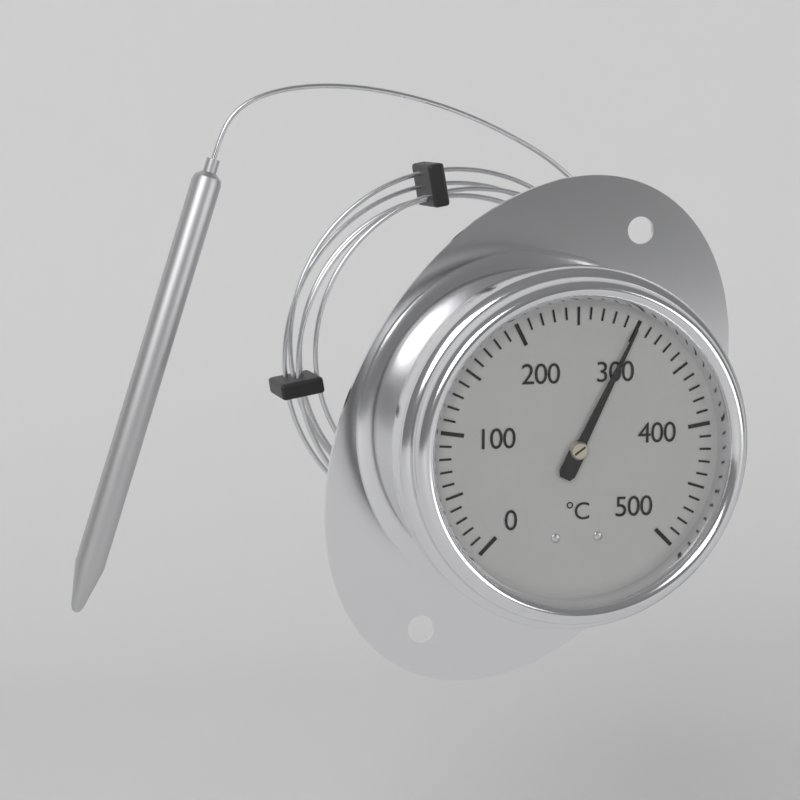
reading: 300 °C
